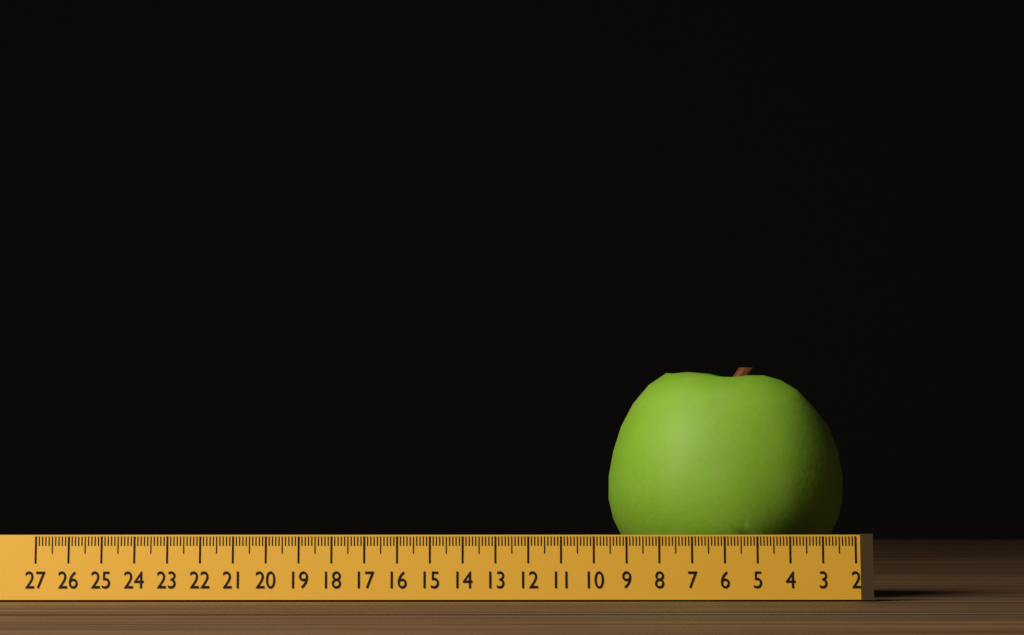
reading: 9.4 (no unit)
